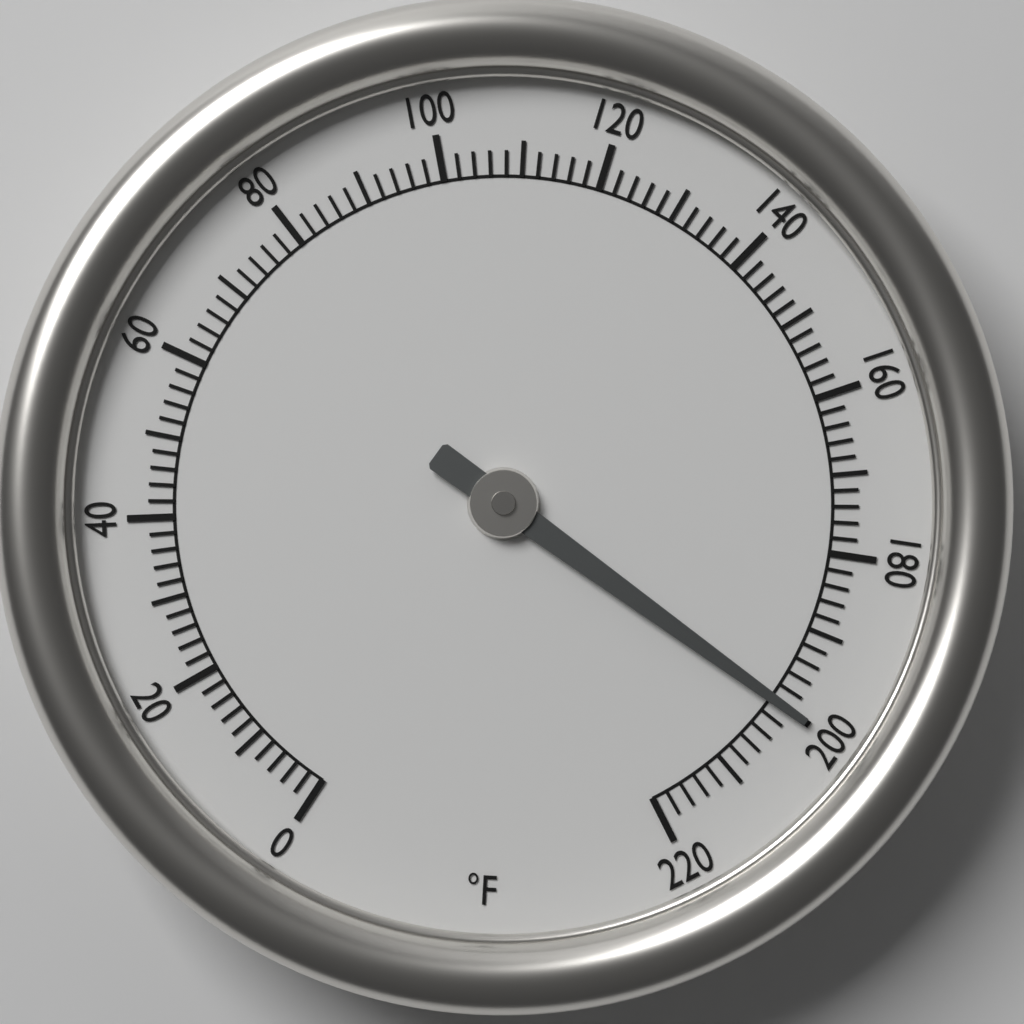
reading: 200 °F
